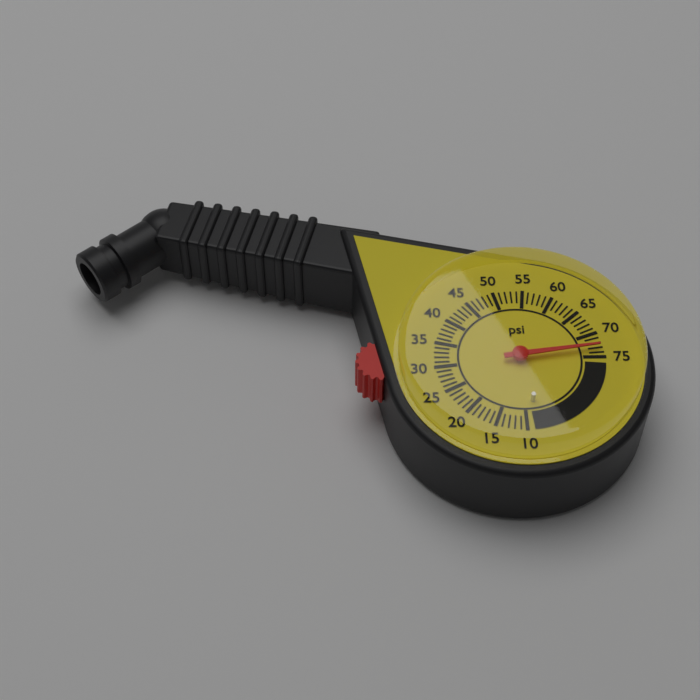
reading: 73 psi
